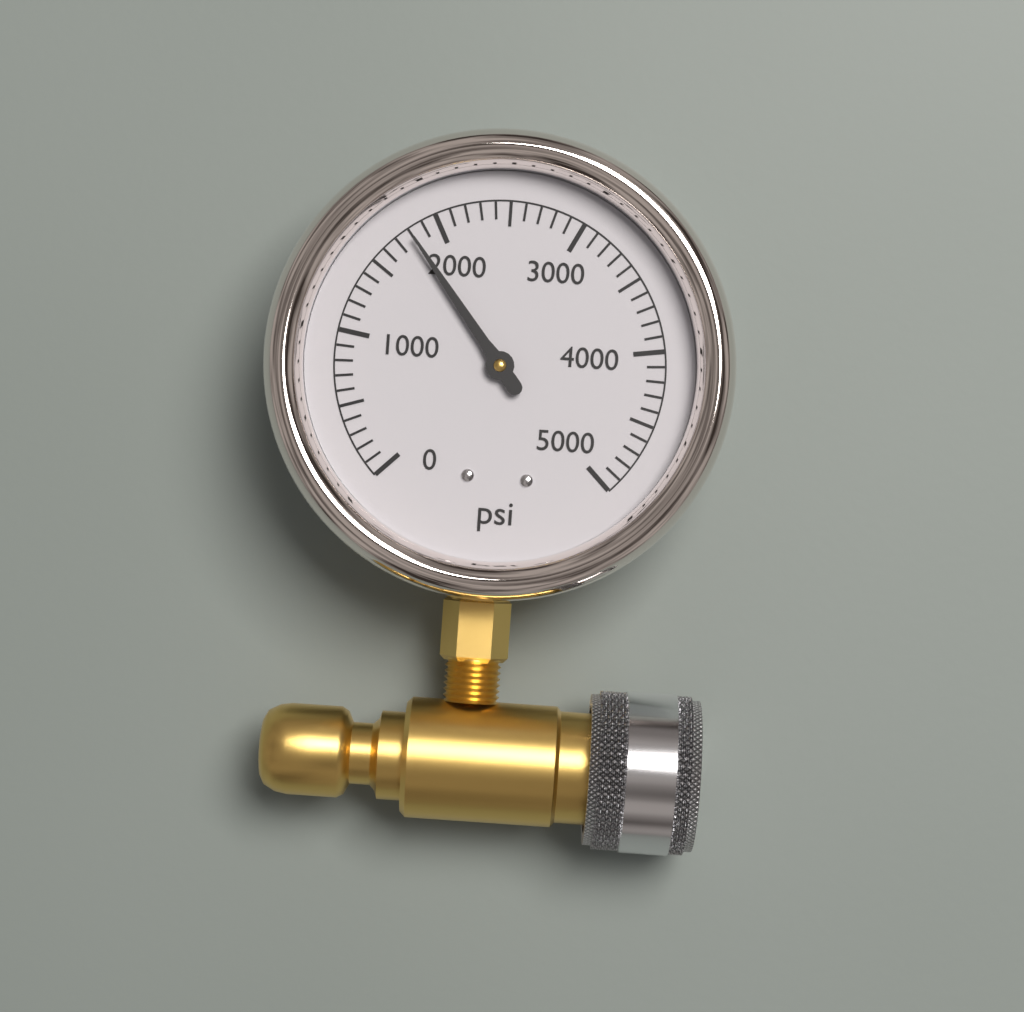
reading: 1800 psi
